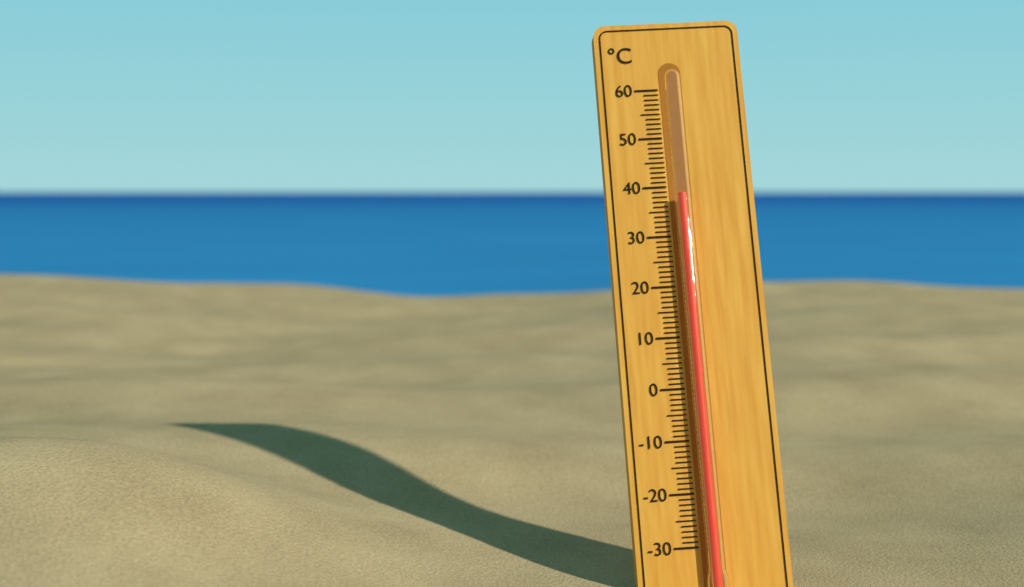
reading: 38 °C
